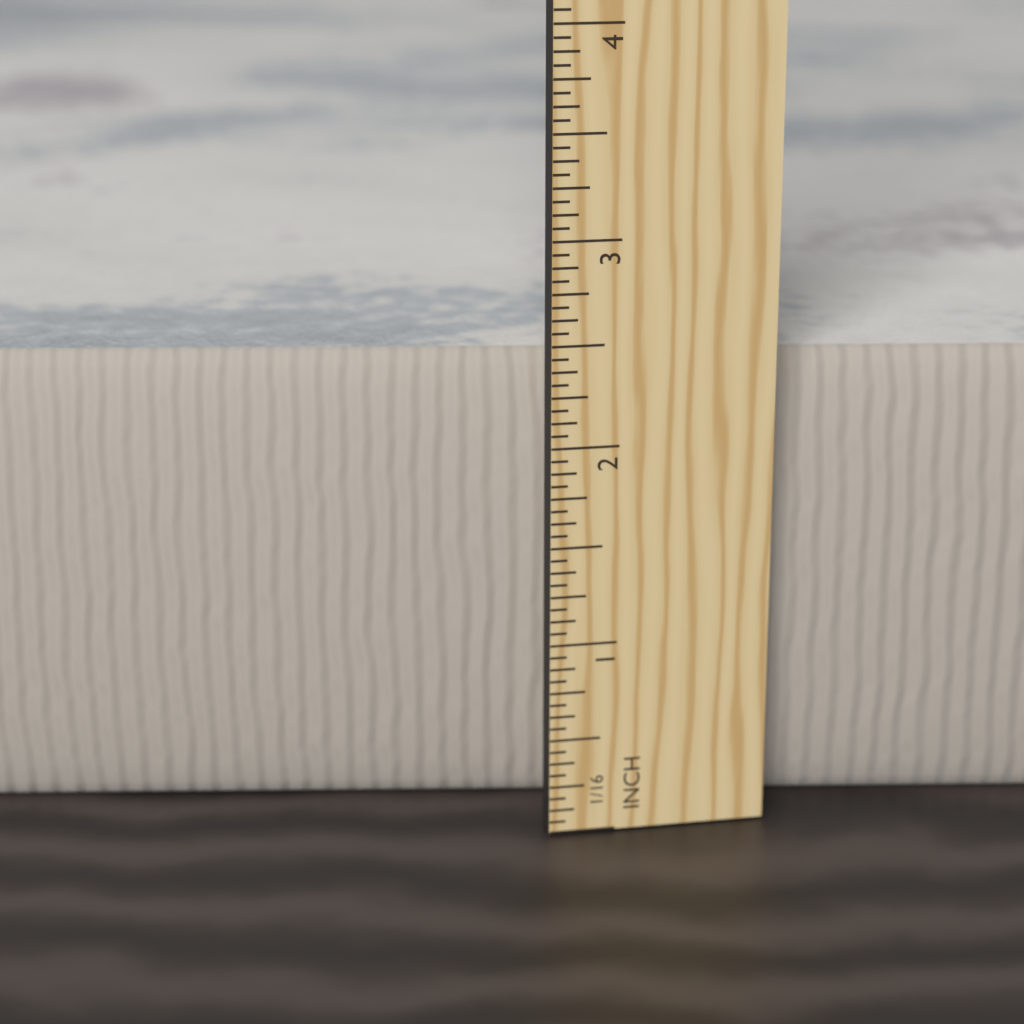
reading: 2.3750 in
